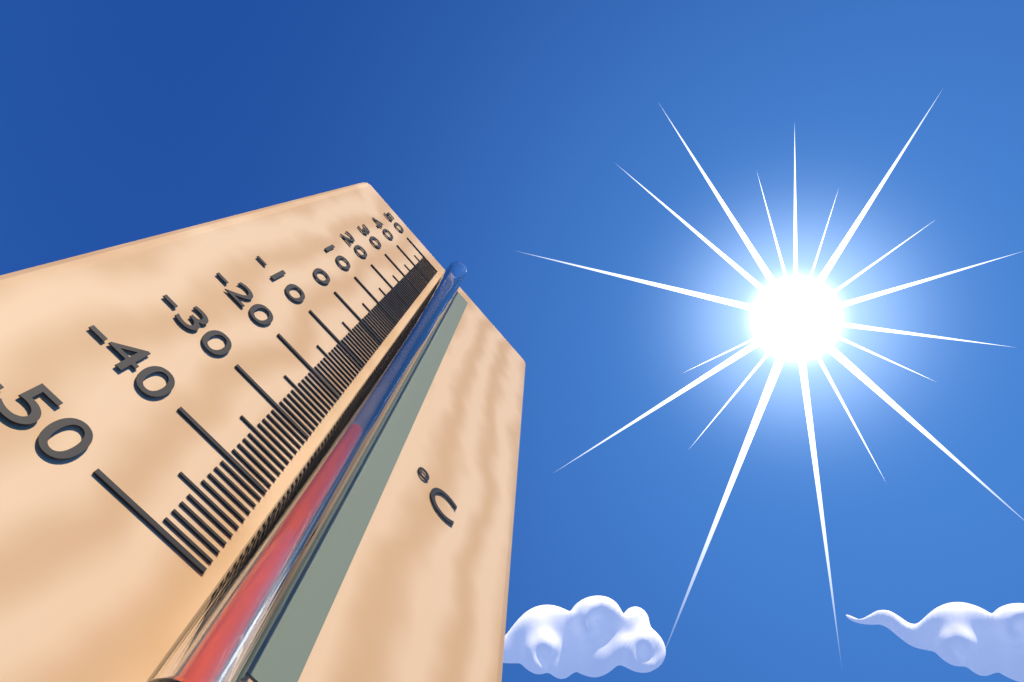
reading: -28 °C
